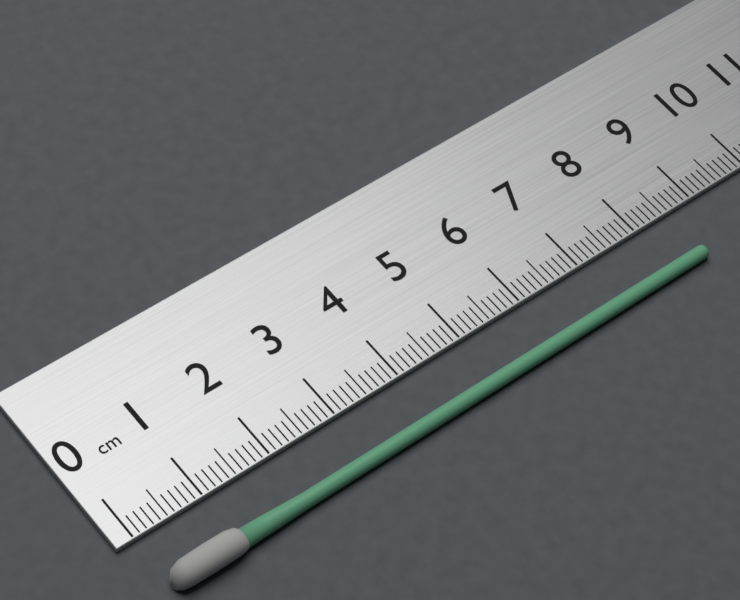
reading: 8.6 cm
